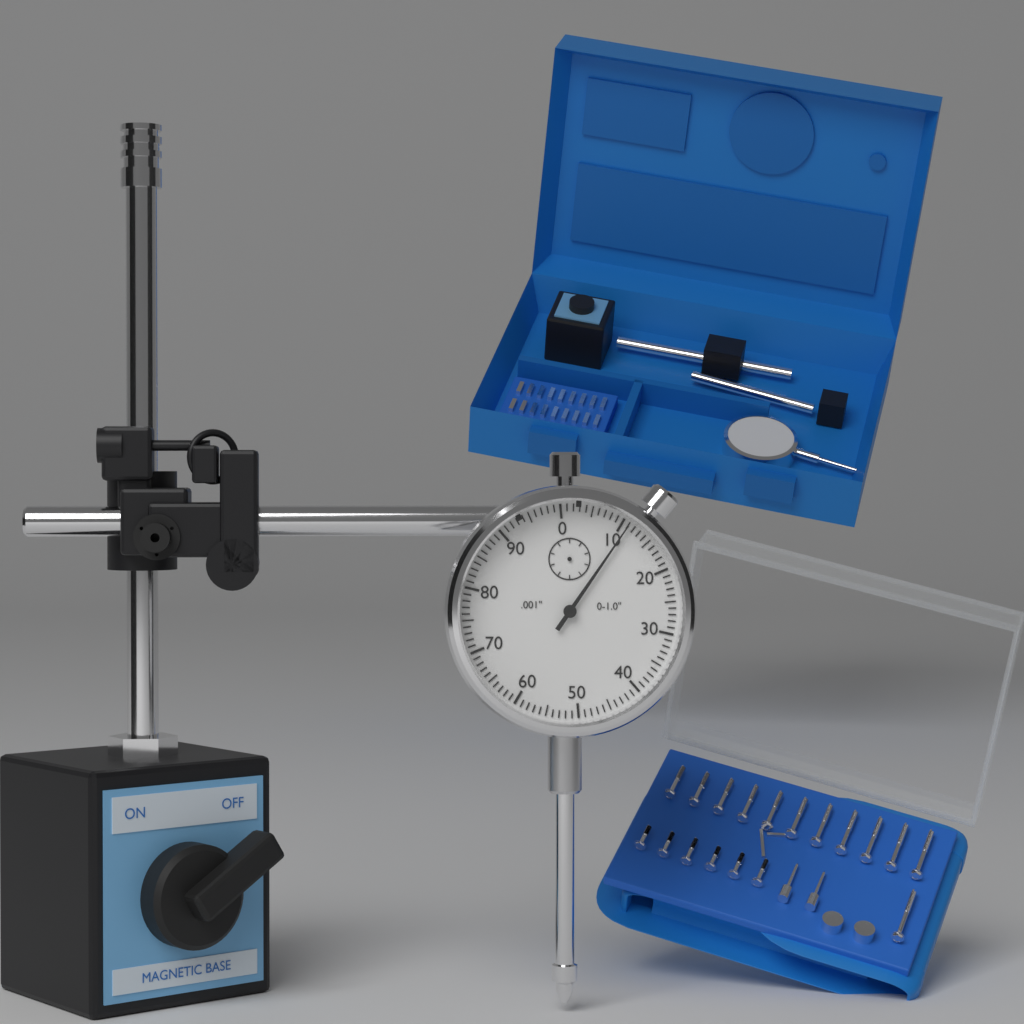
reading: 0.011 in
